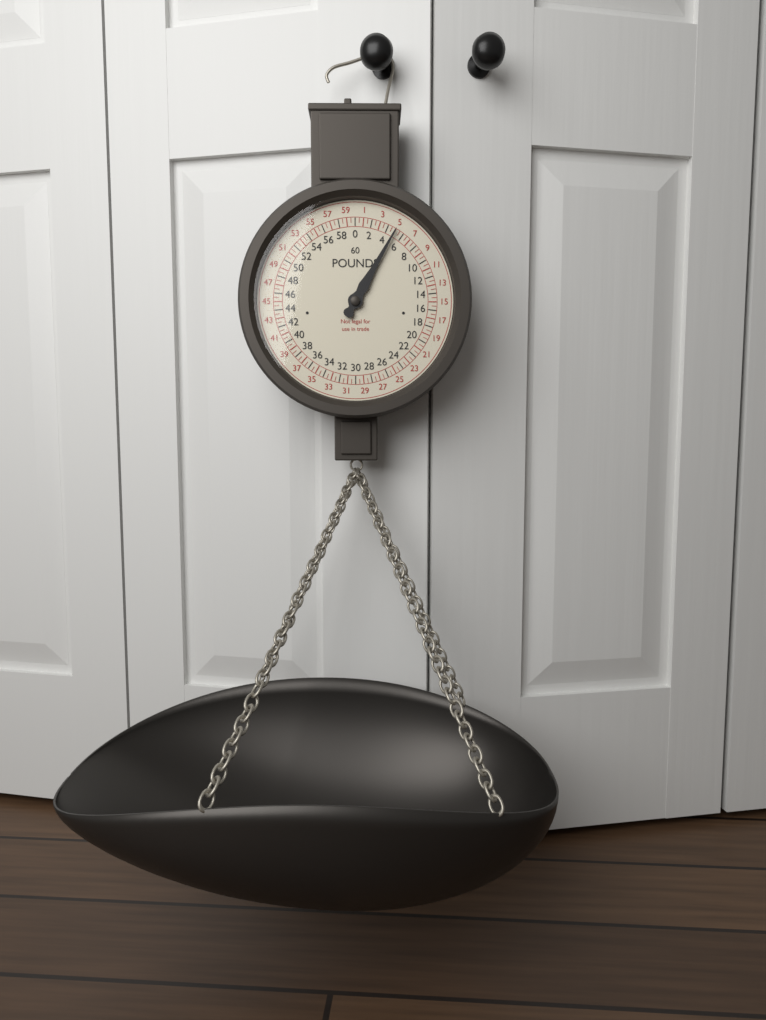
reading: 5.0 lb
